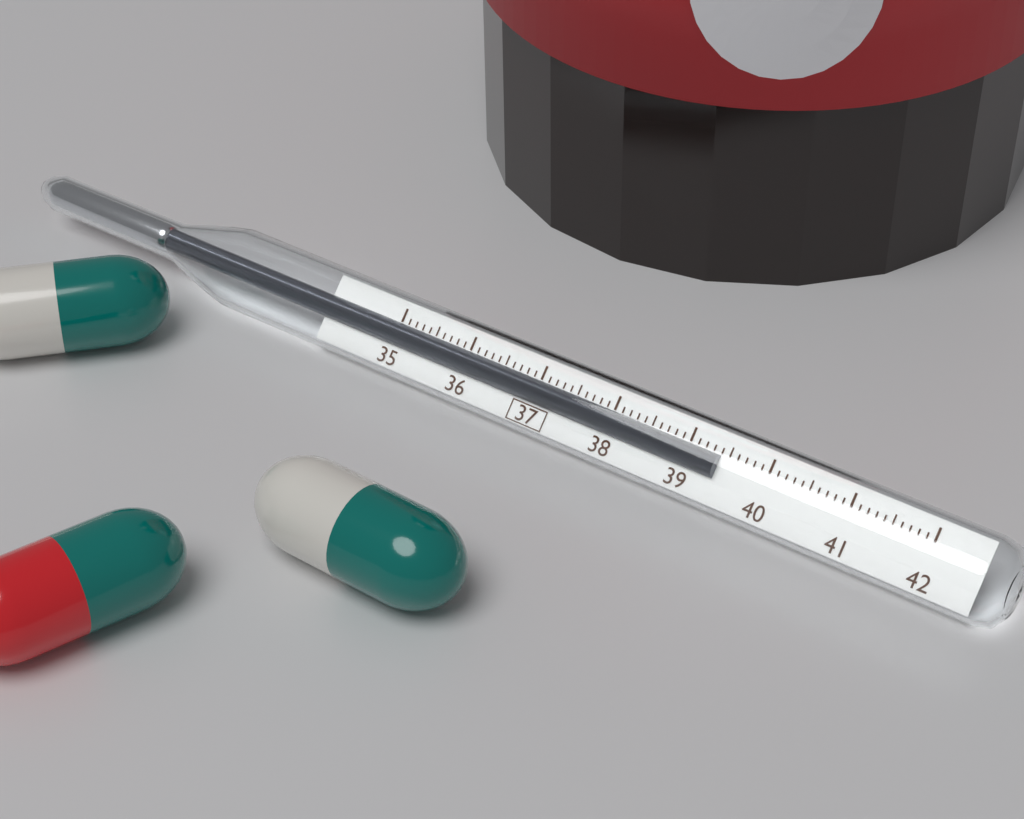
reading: 39.4 (no unit)
